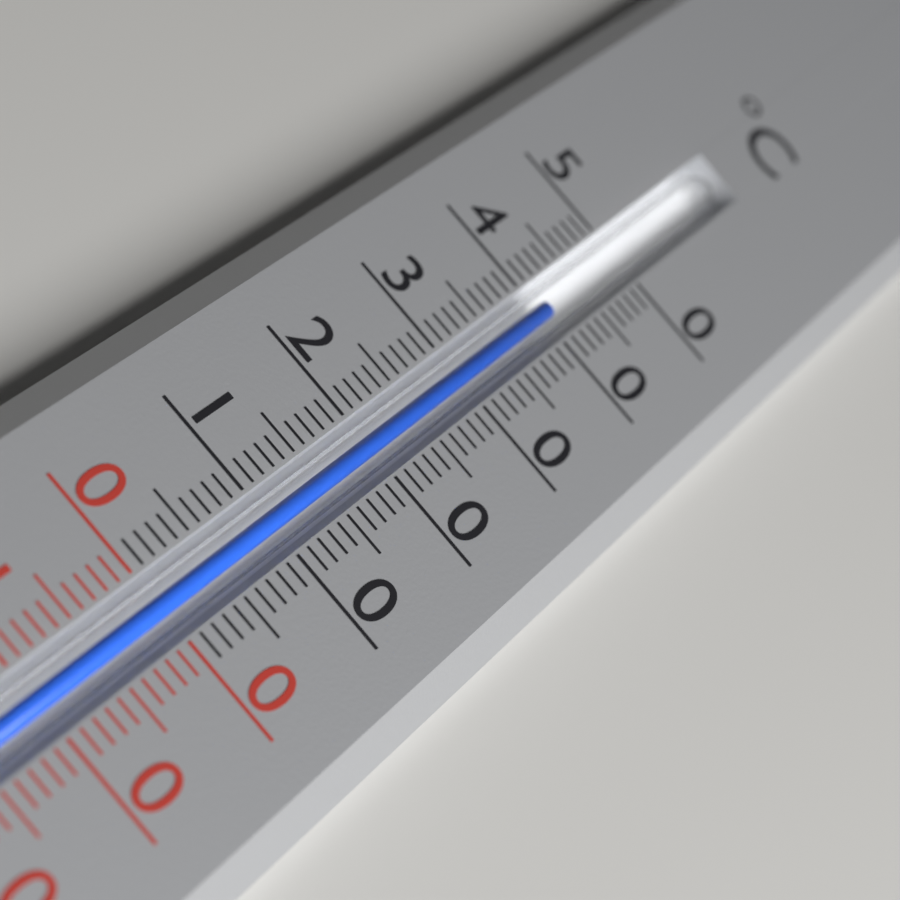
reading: 41 °C
